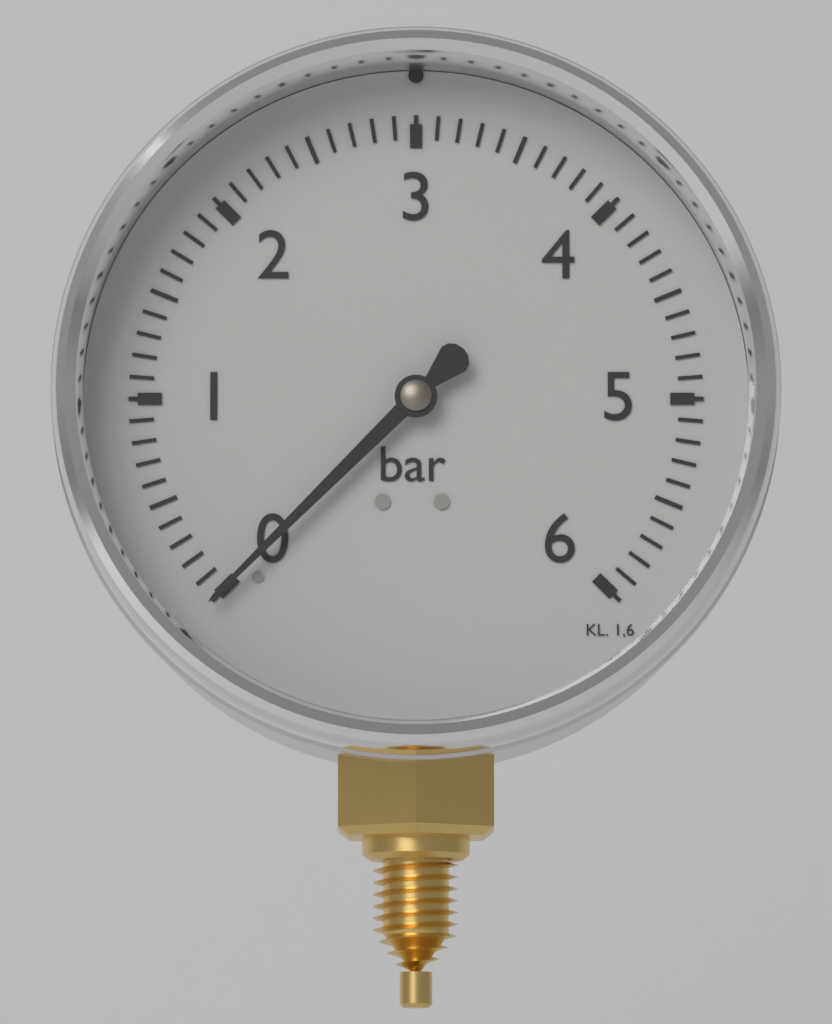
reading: 0.0 bar
